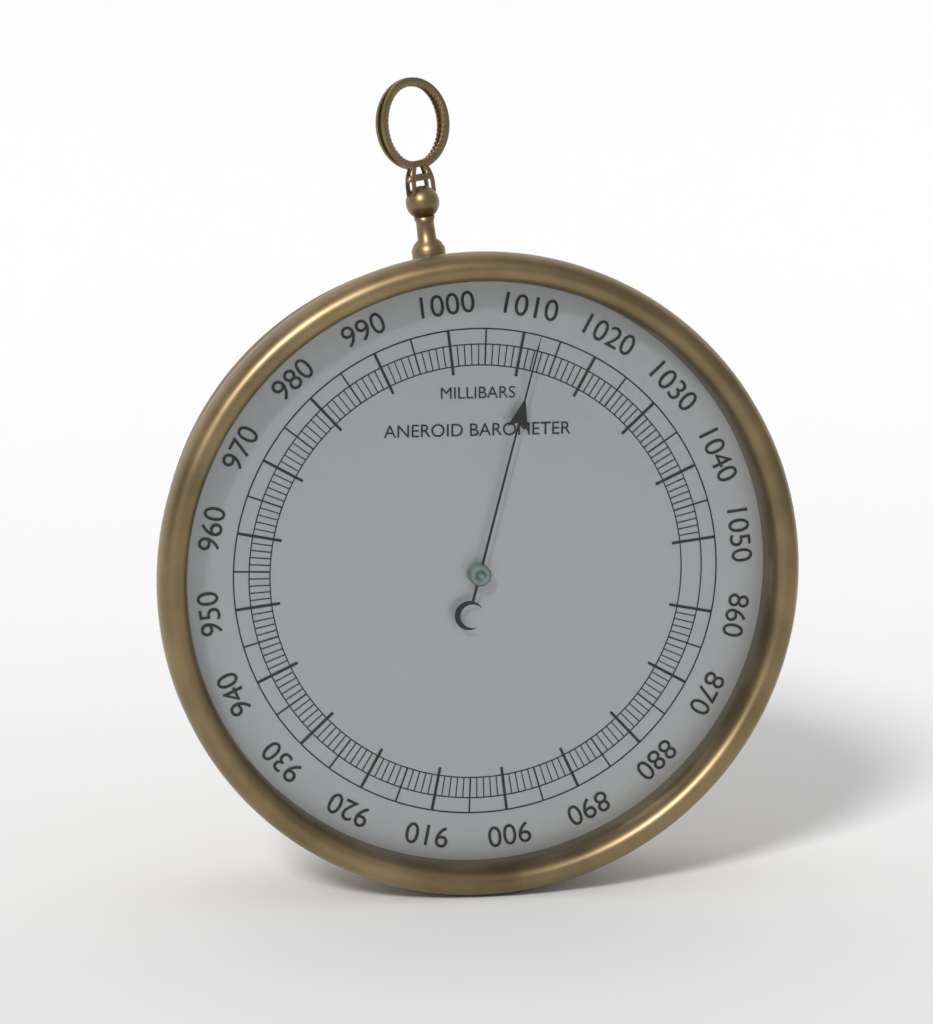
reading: 1012 mbar
